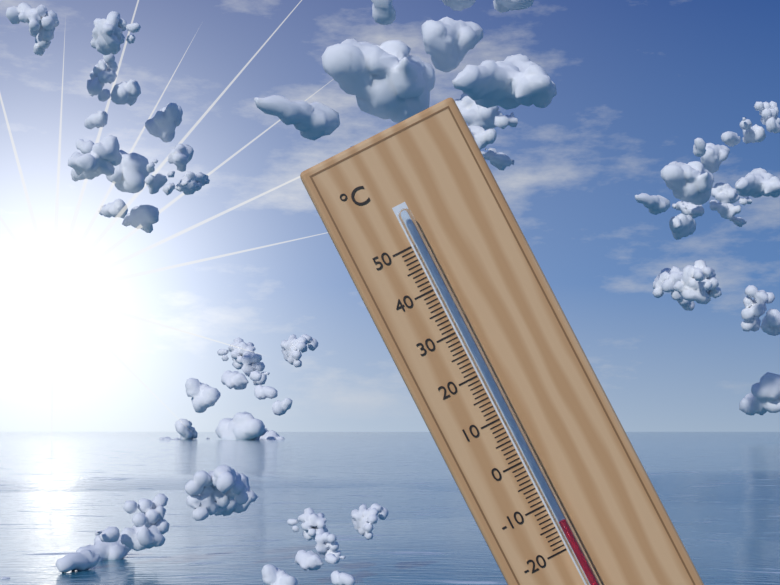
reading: -14 °C
